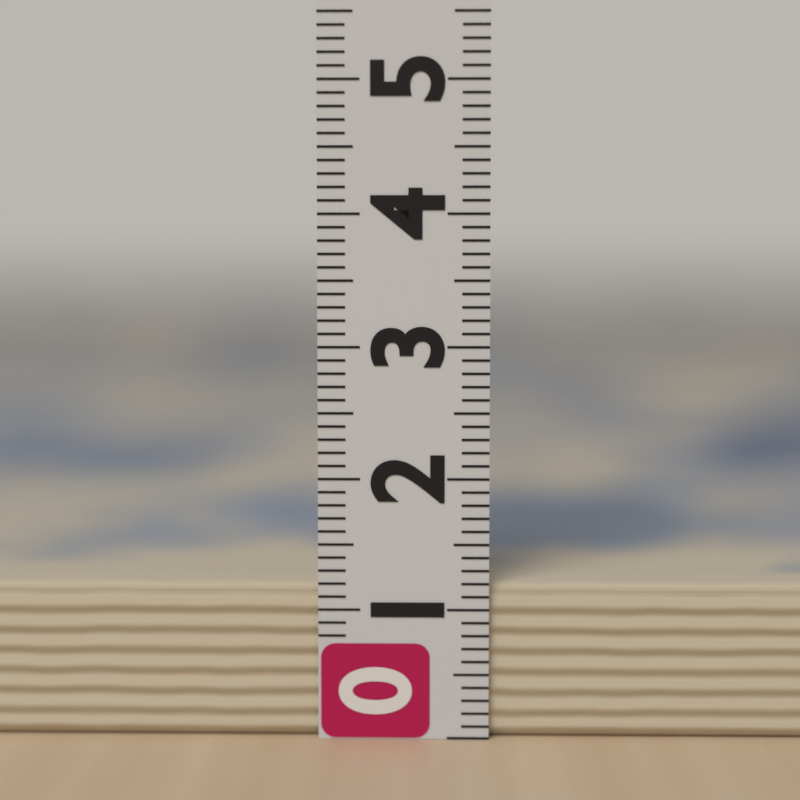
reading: 1.2 (no unit)
